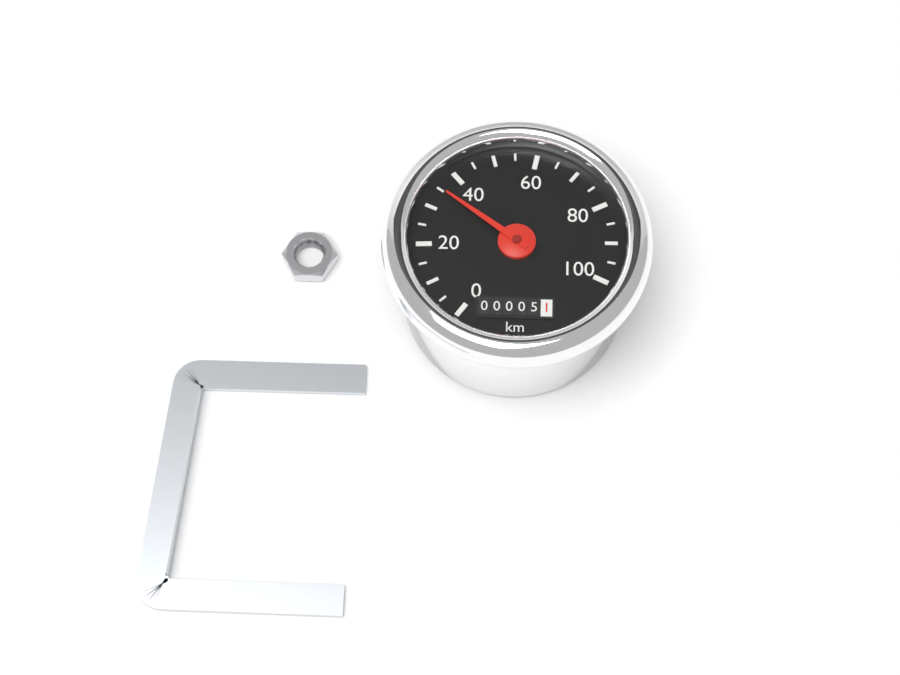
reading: 35 km/h
